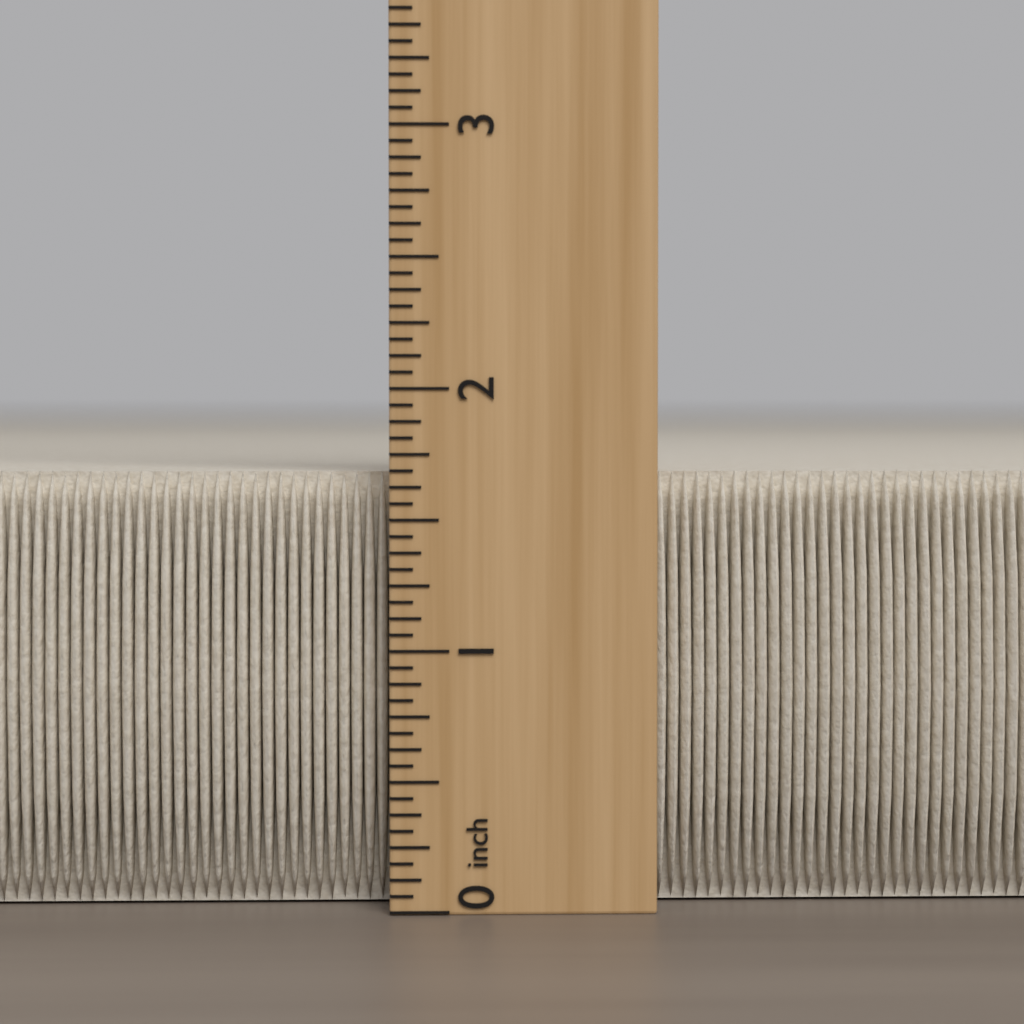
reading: 1.6875 inch
